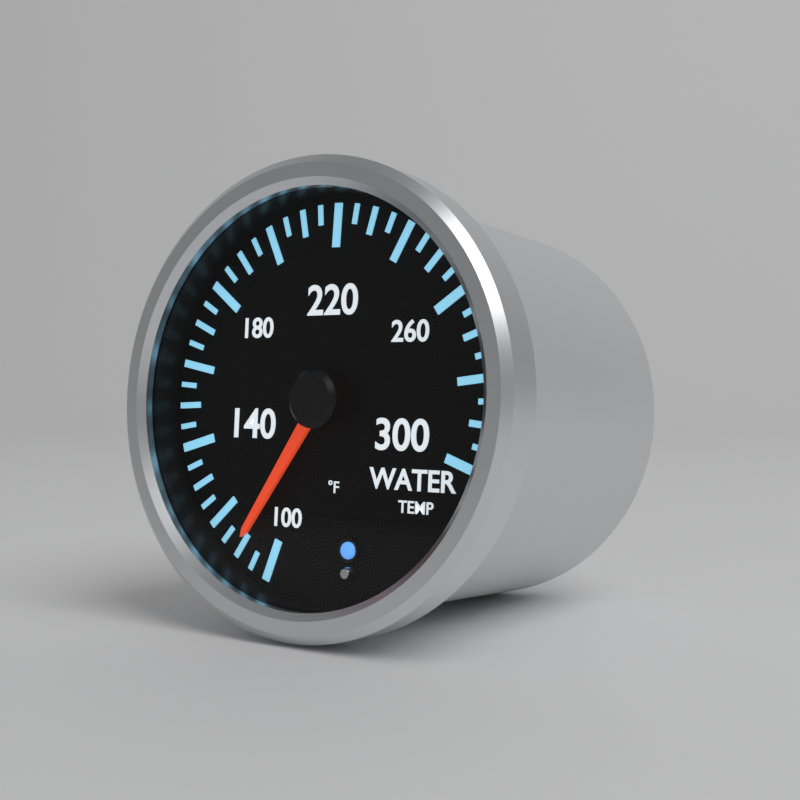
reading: 110 °F
